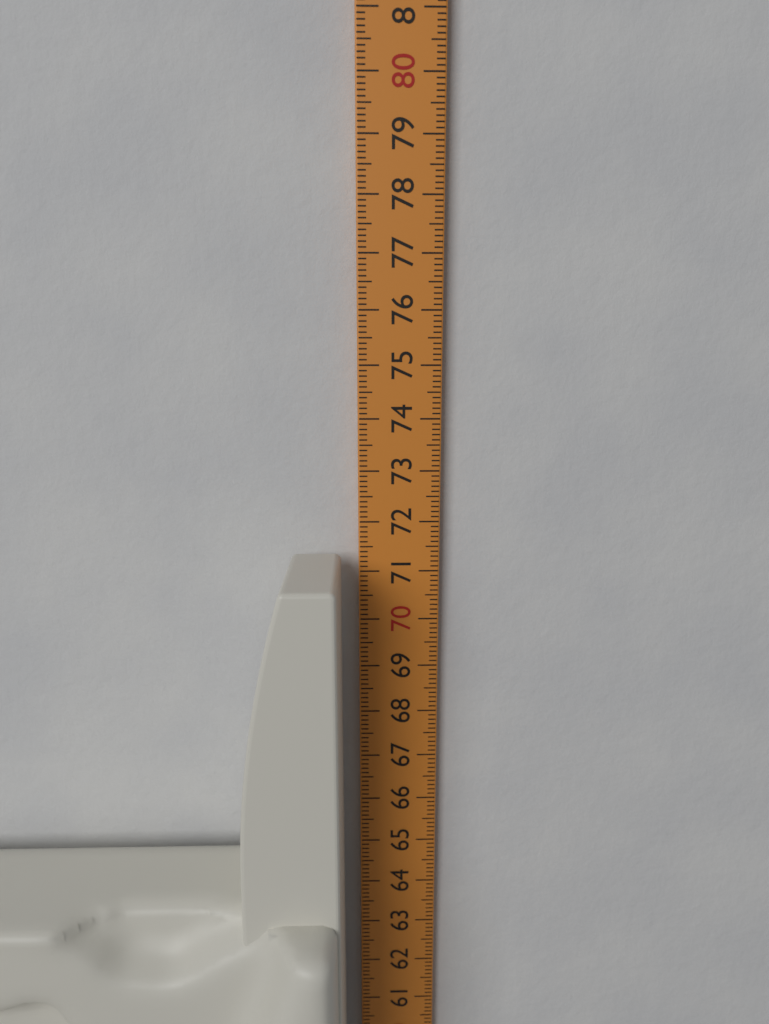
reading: 71.4 cm
